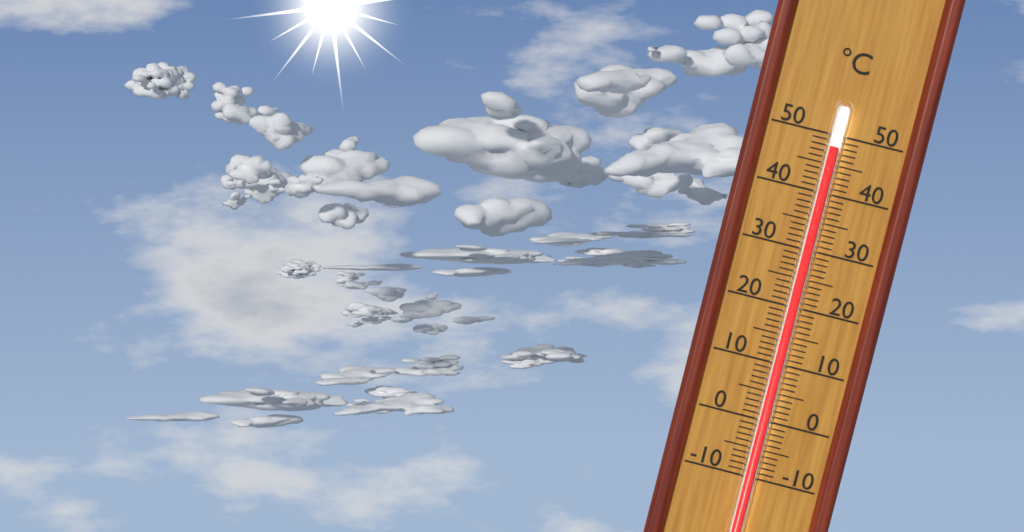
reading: 48 °C
